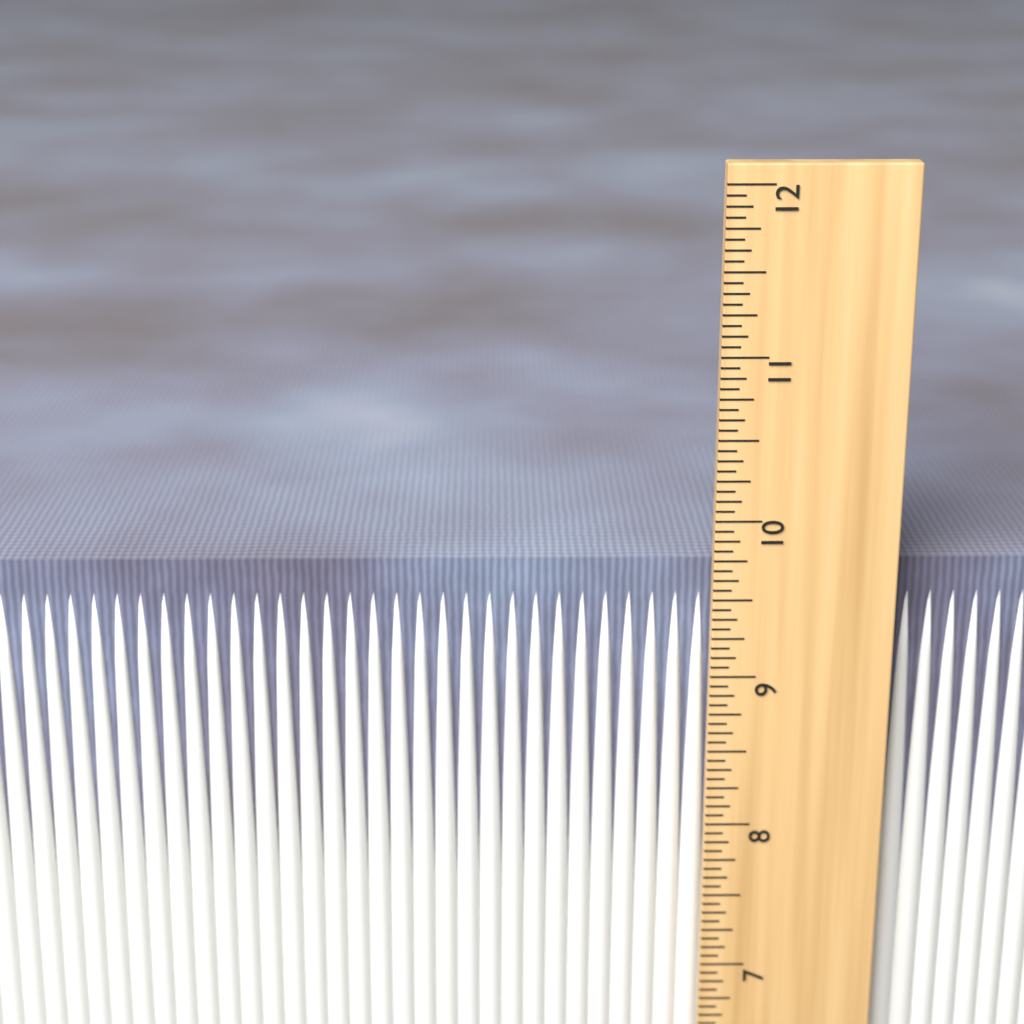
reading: 9.6875 in
